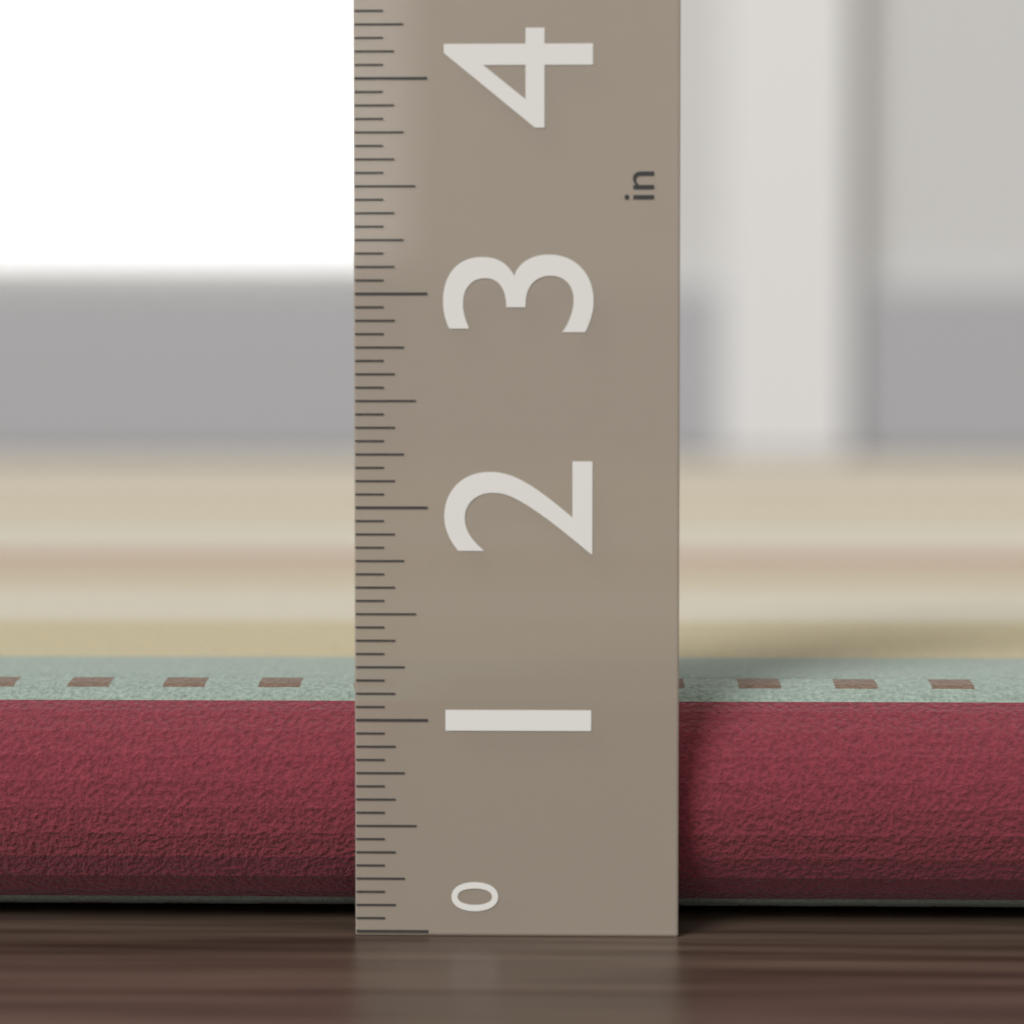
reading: 1.1250 in
